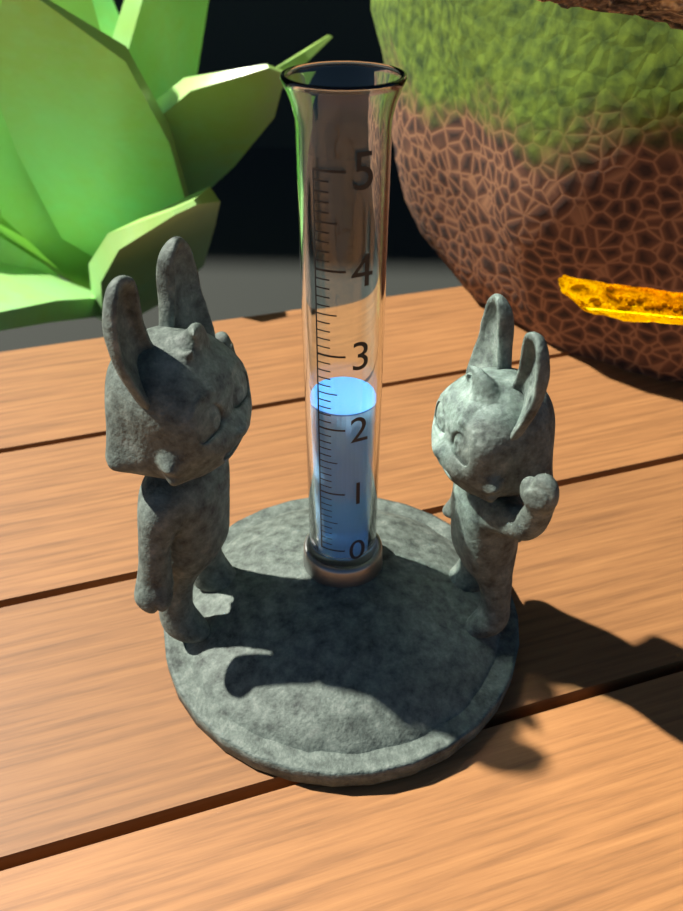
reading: 2.2 (no unit)
